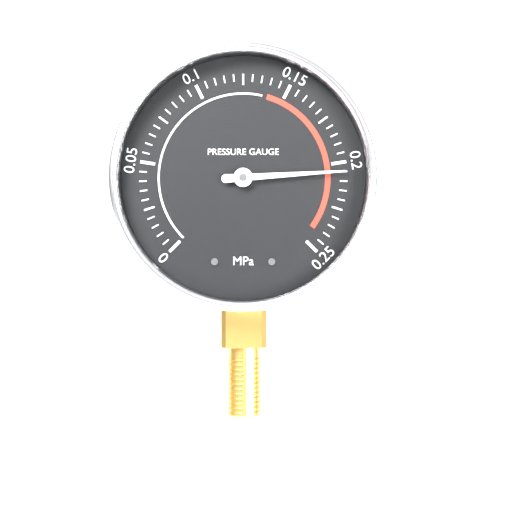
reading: 0.205 MPa
